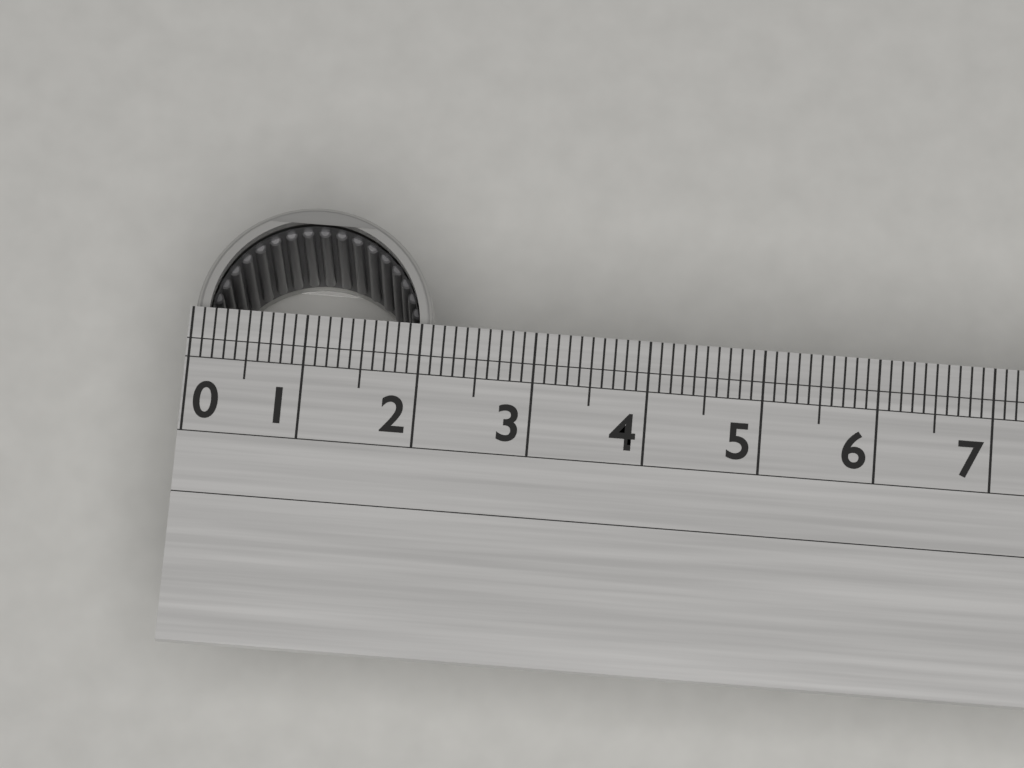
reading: 2.1 (no unit)
